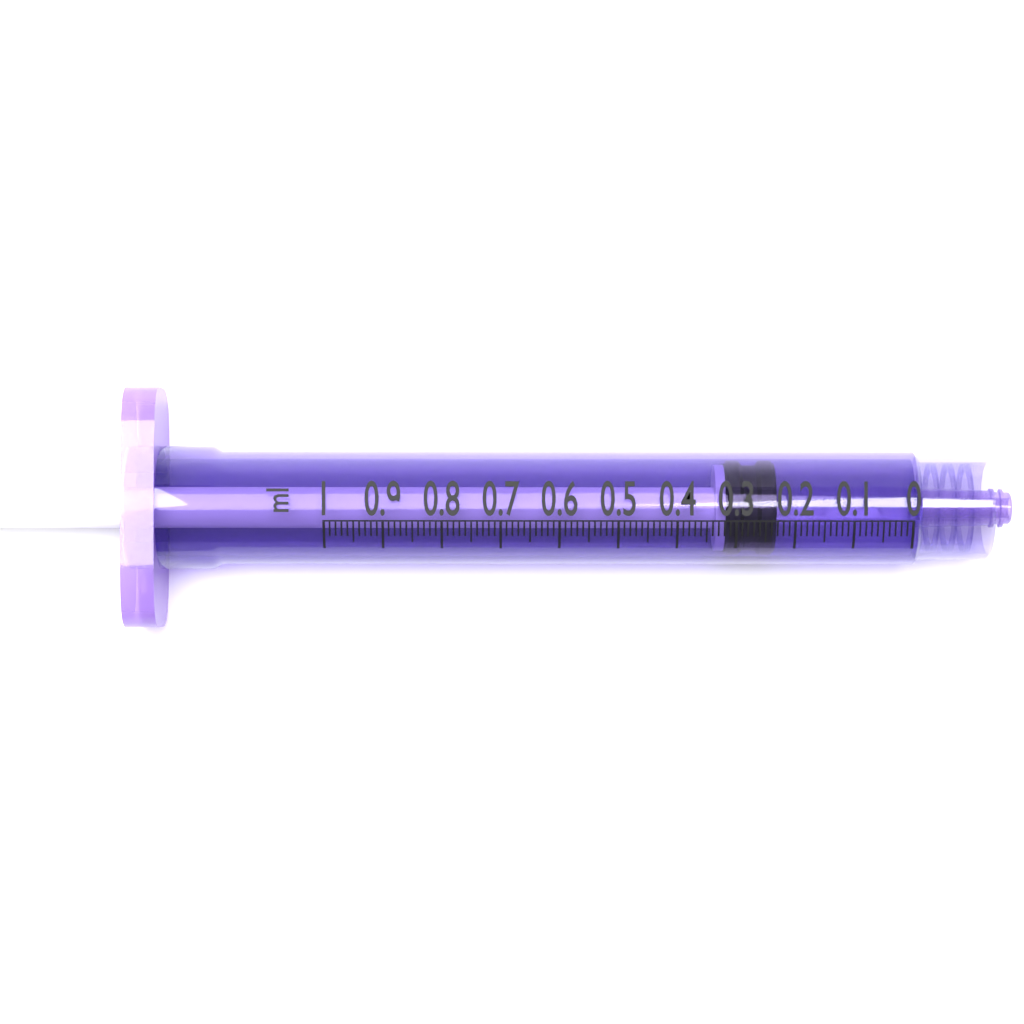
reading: 0.23 ml
